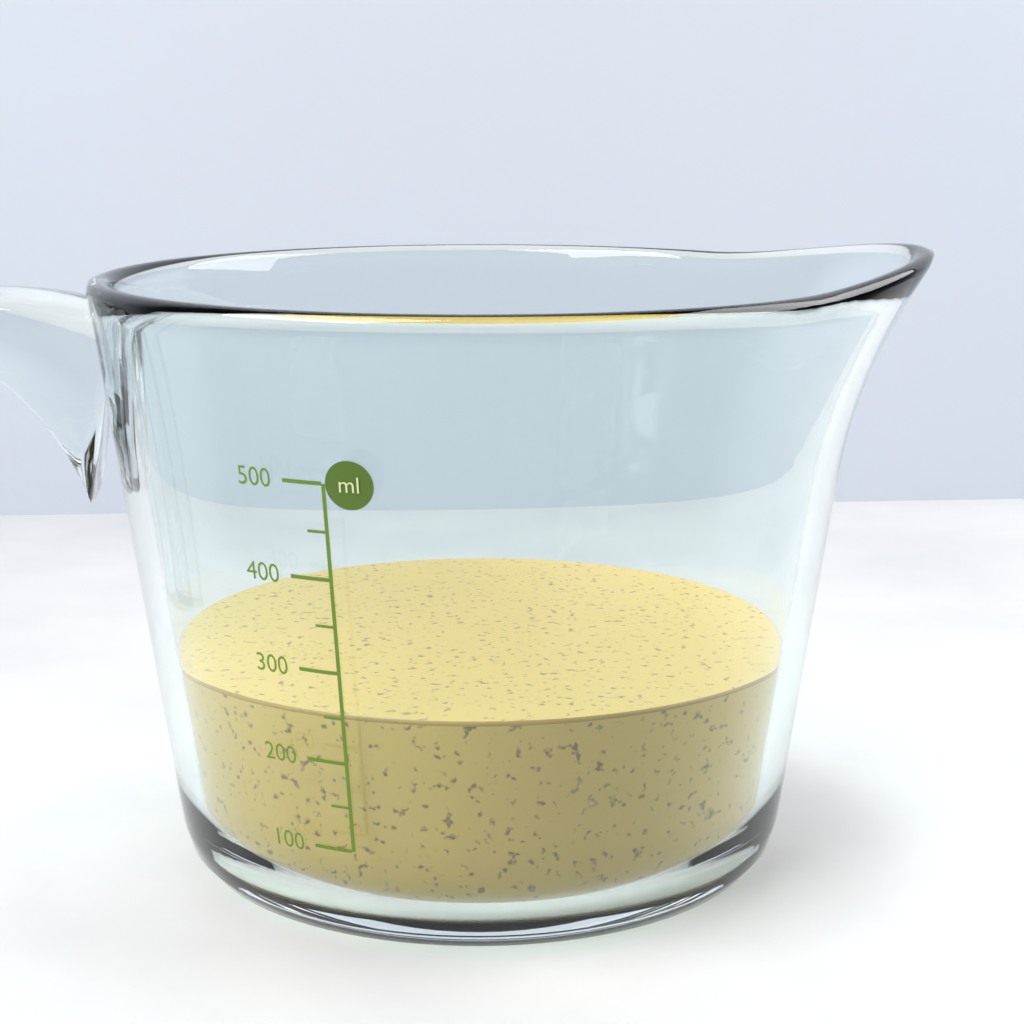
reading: 250 ml
